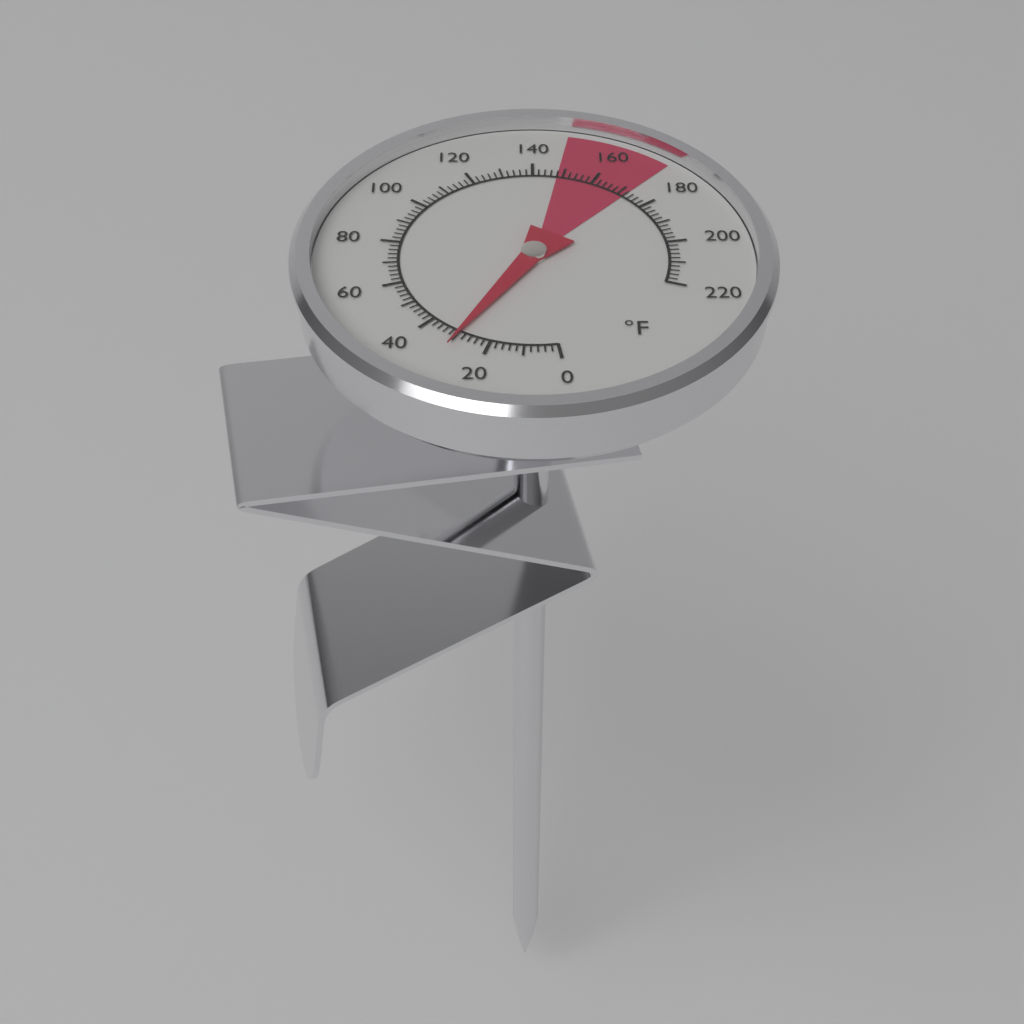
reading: 30 °F
